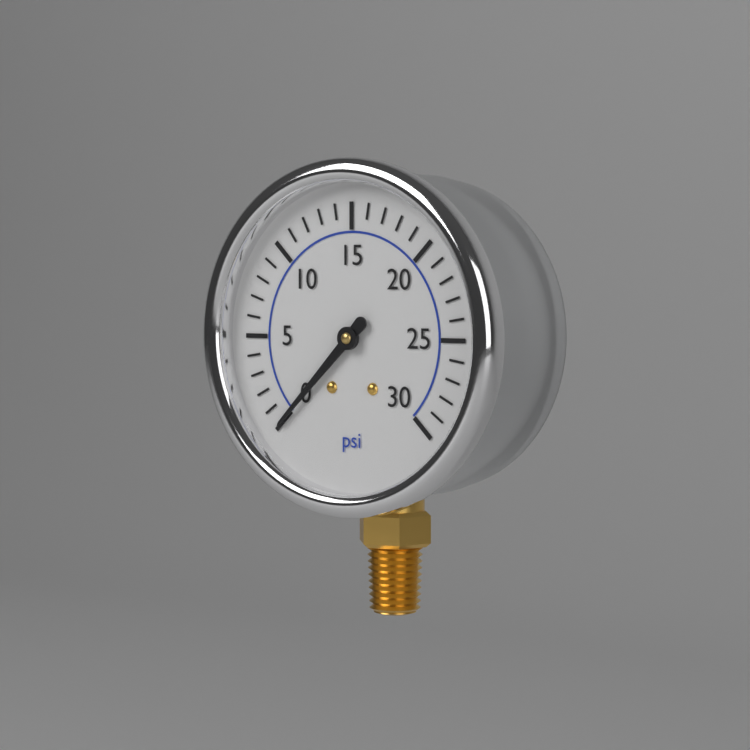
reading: 0 psi
